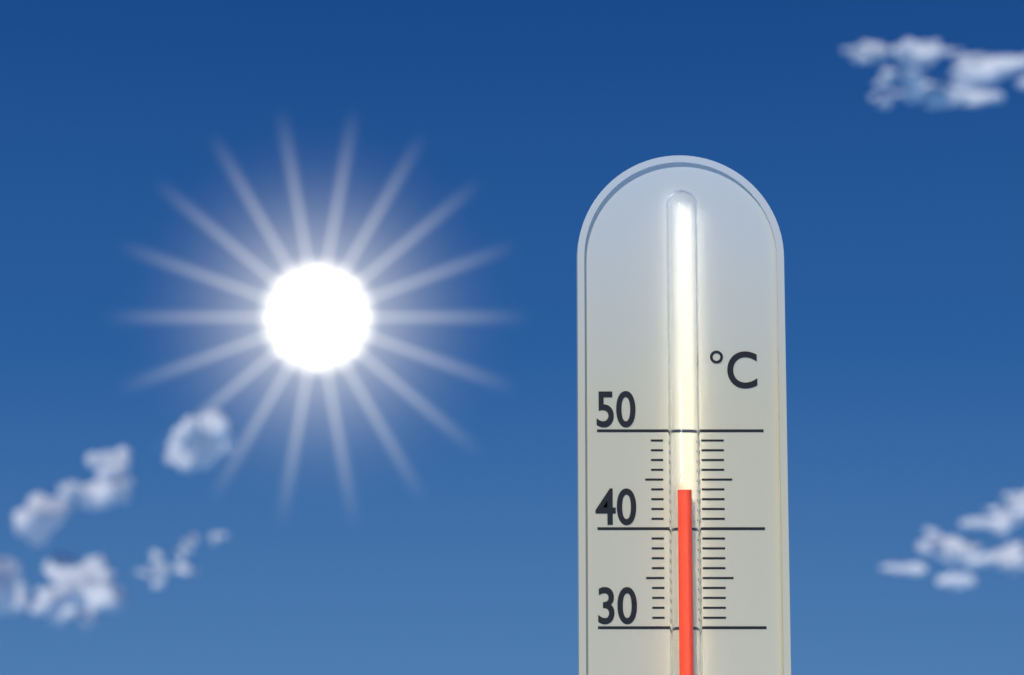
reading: 44 °C
